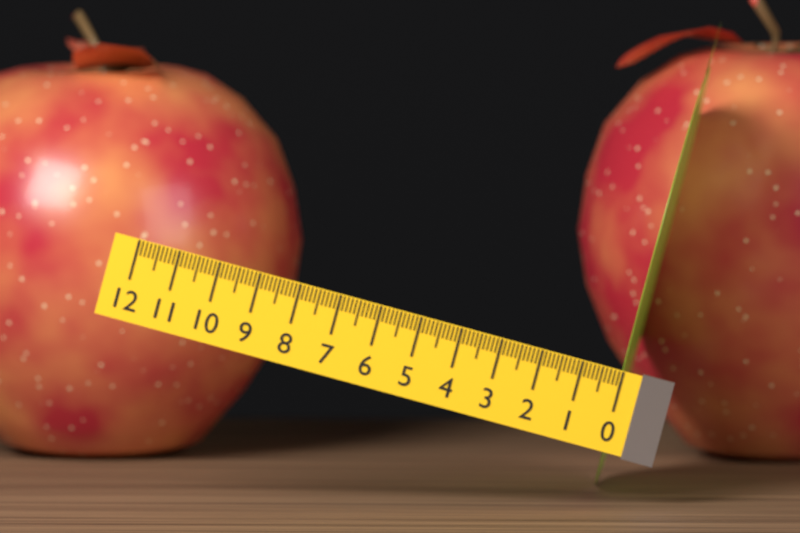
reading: 0.1 (no unit)
